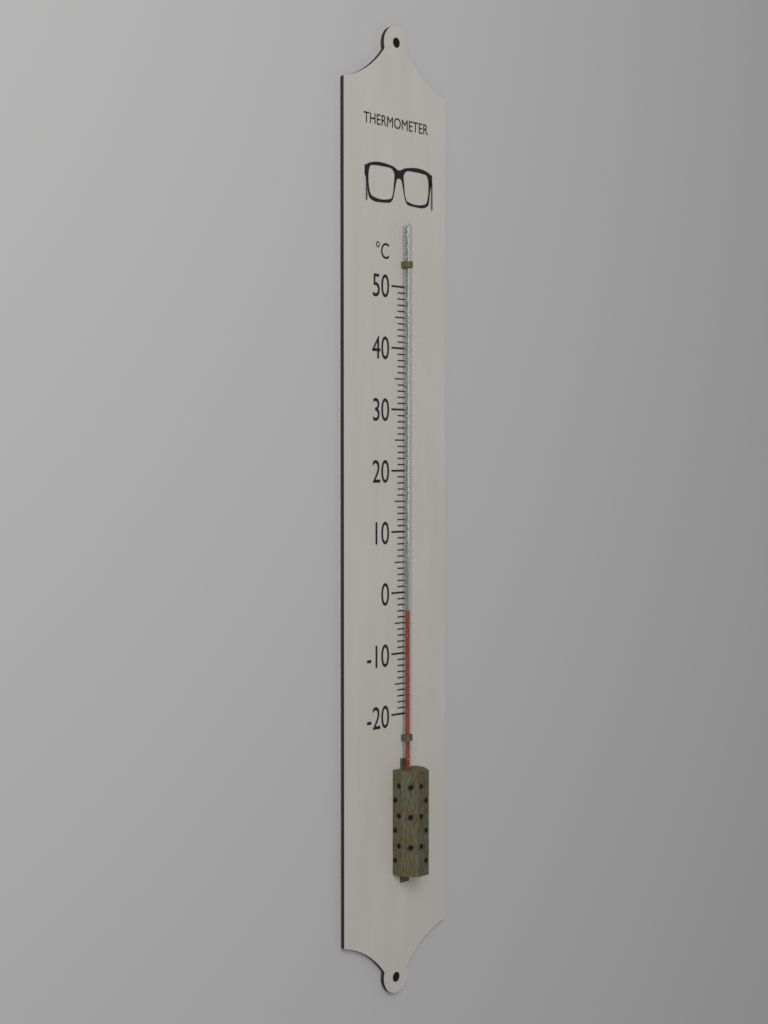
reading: -3 °C
